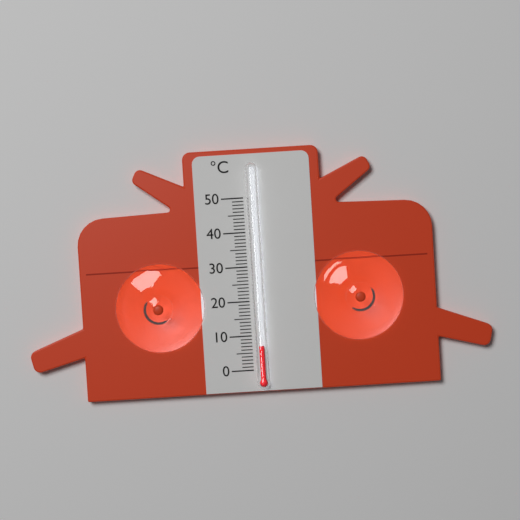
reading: 7 °C
